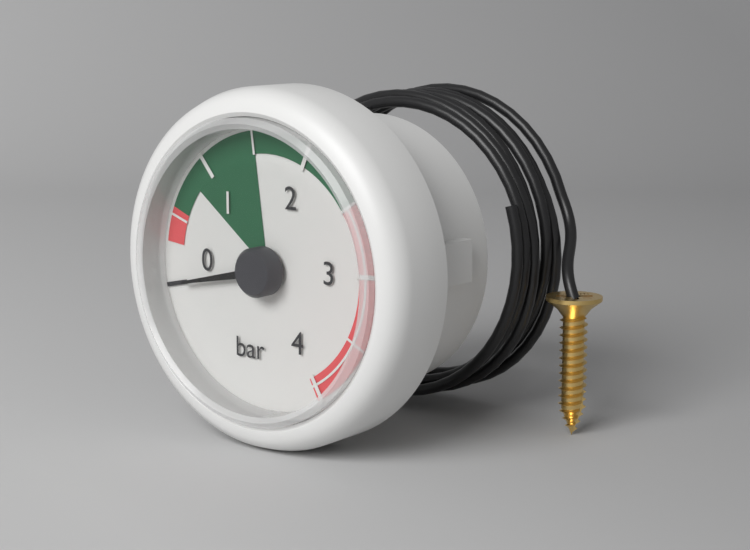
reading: 0.0 bar
